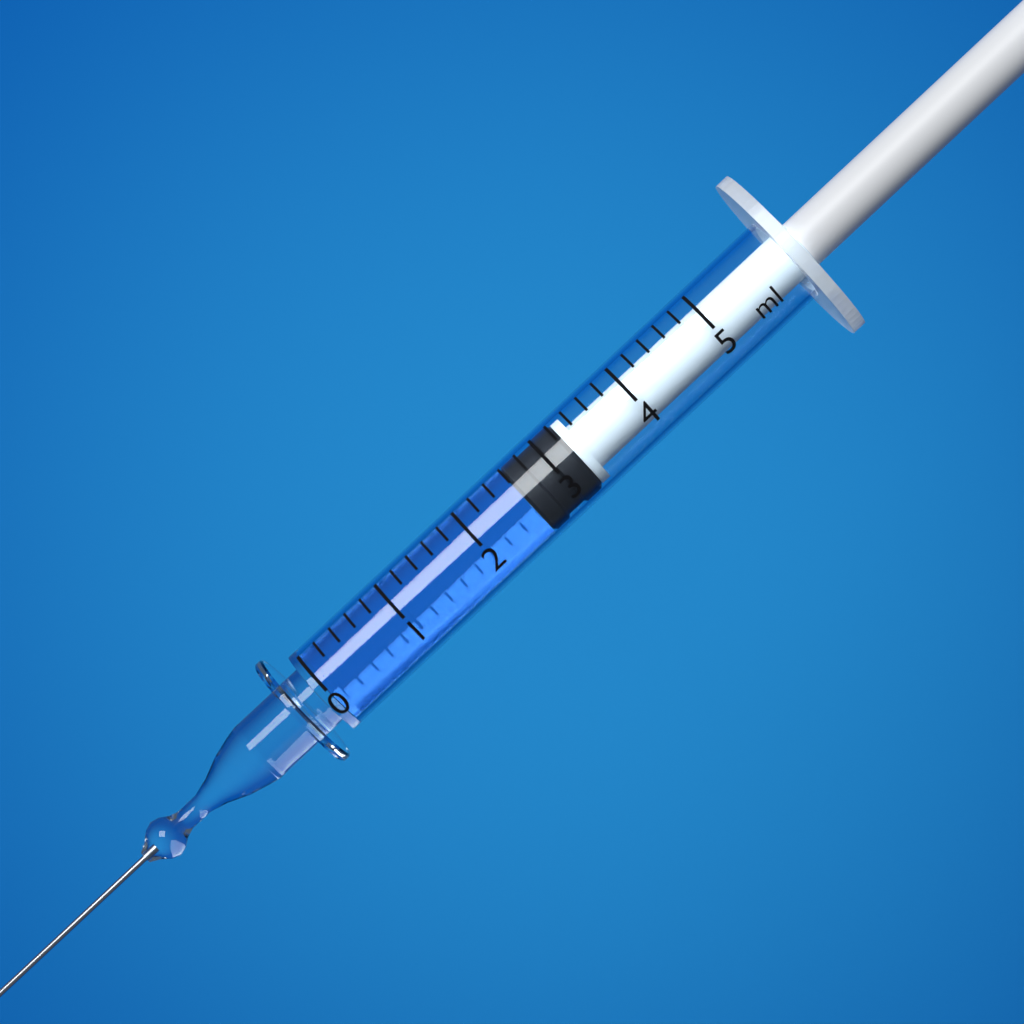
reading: 2.6 ml
